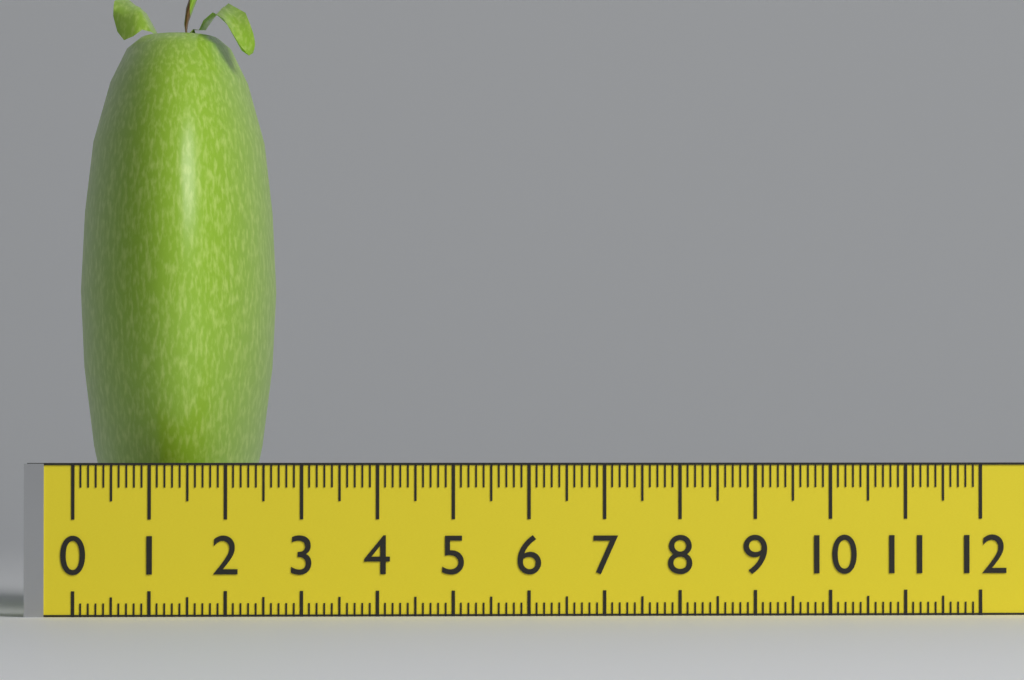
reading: 2.7 (no unit)
